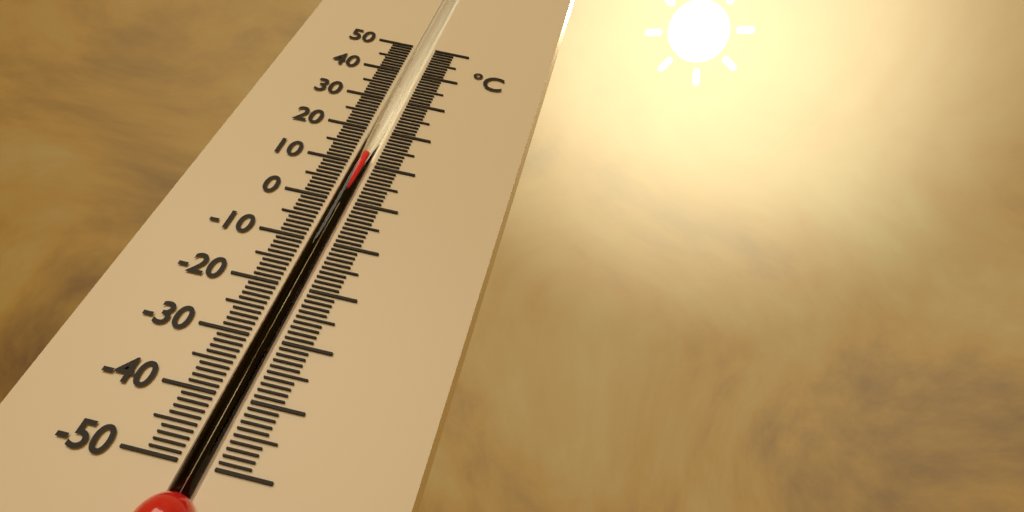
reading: 13 °C
